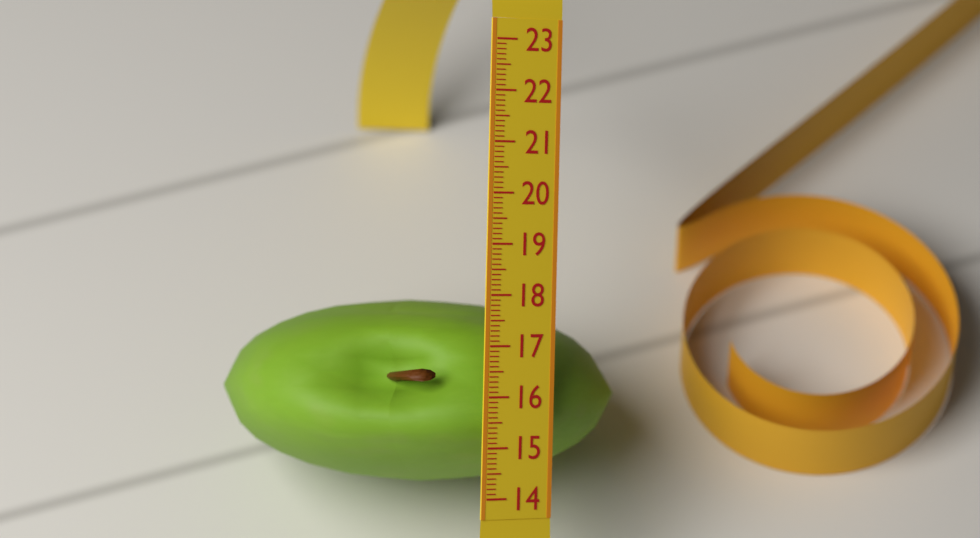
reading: 17.7 (no unit)
